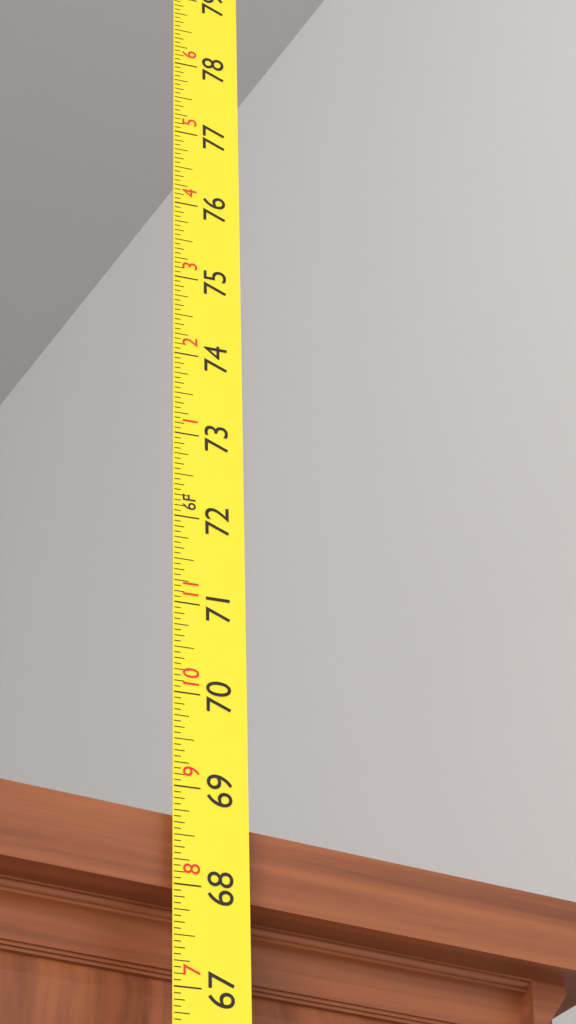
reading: 68.7500 in
